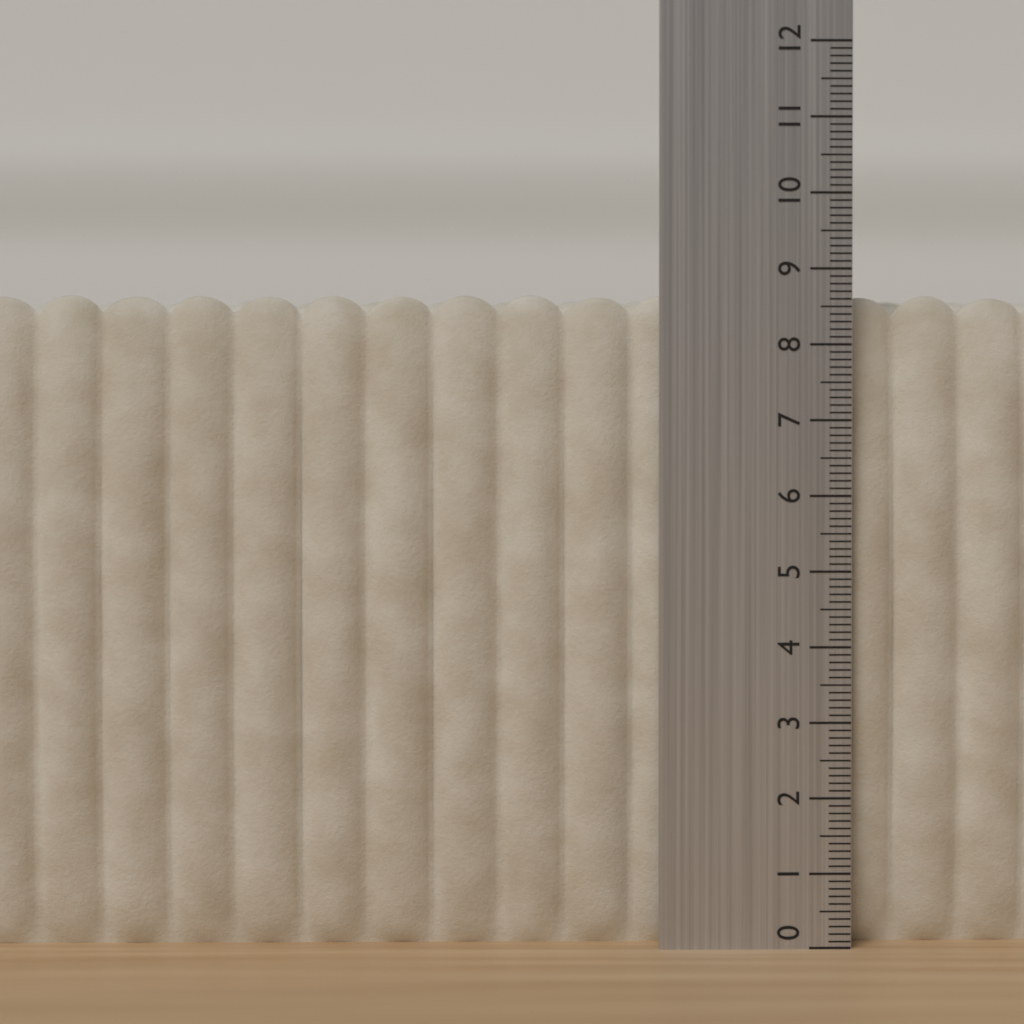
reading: 8.7 (no unit)
